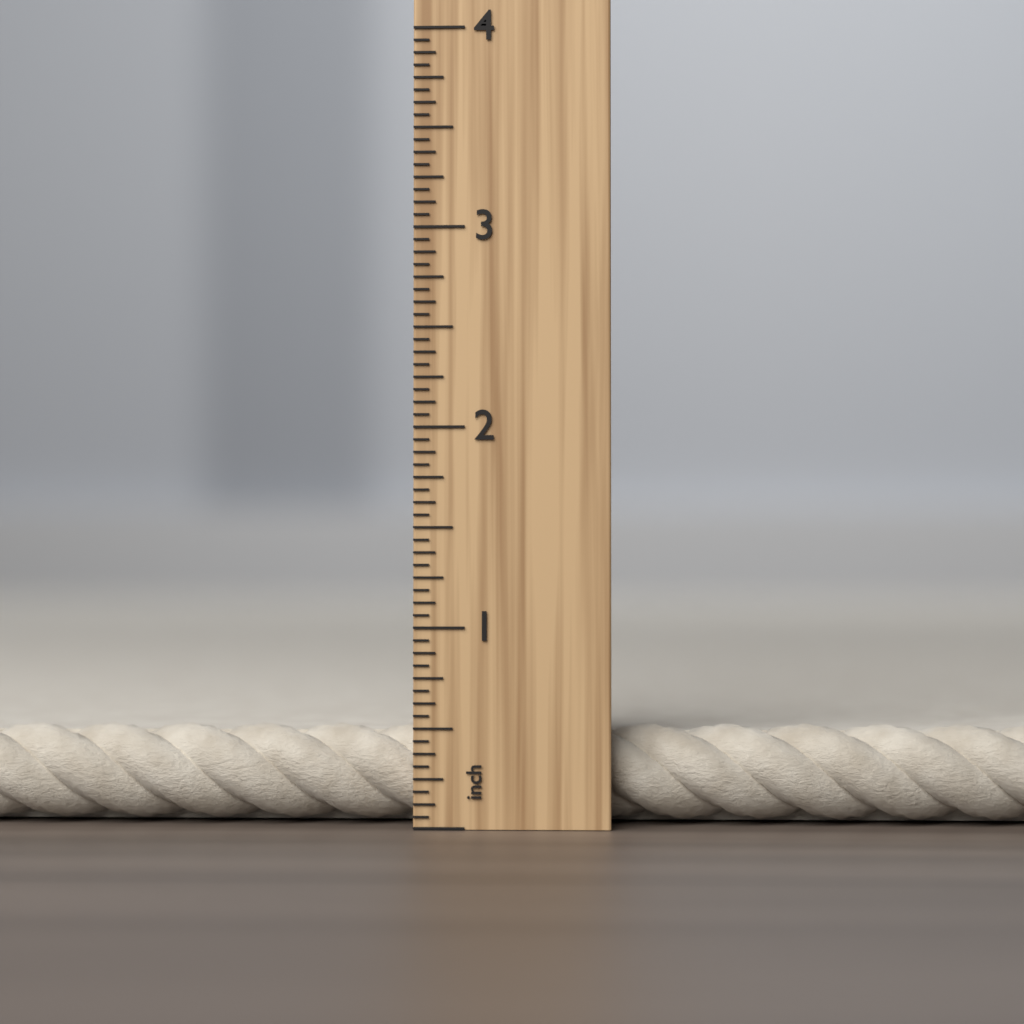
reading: 0.5000 inch
